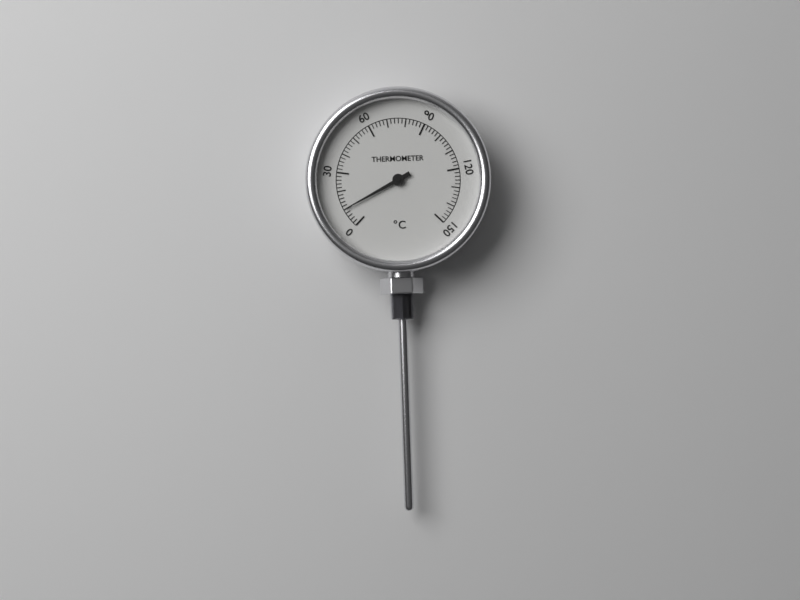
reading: 10 °C
